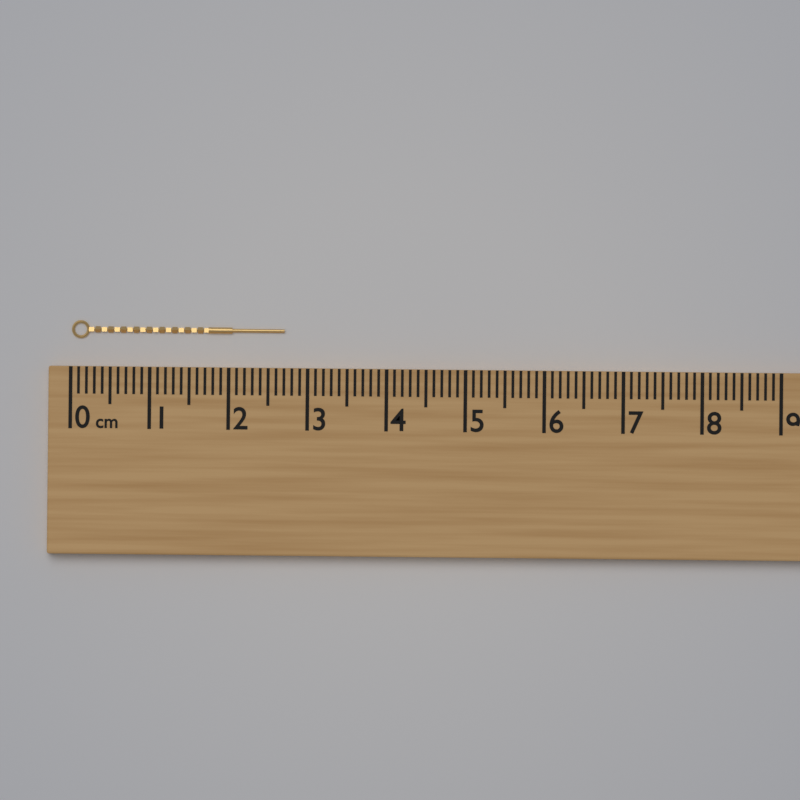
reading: 2.7 cm
